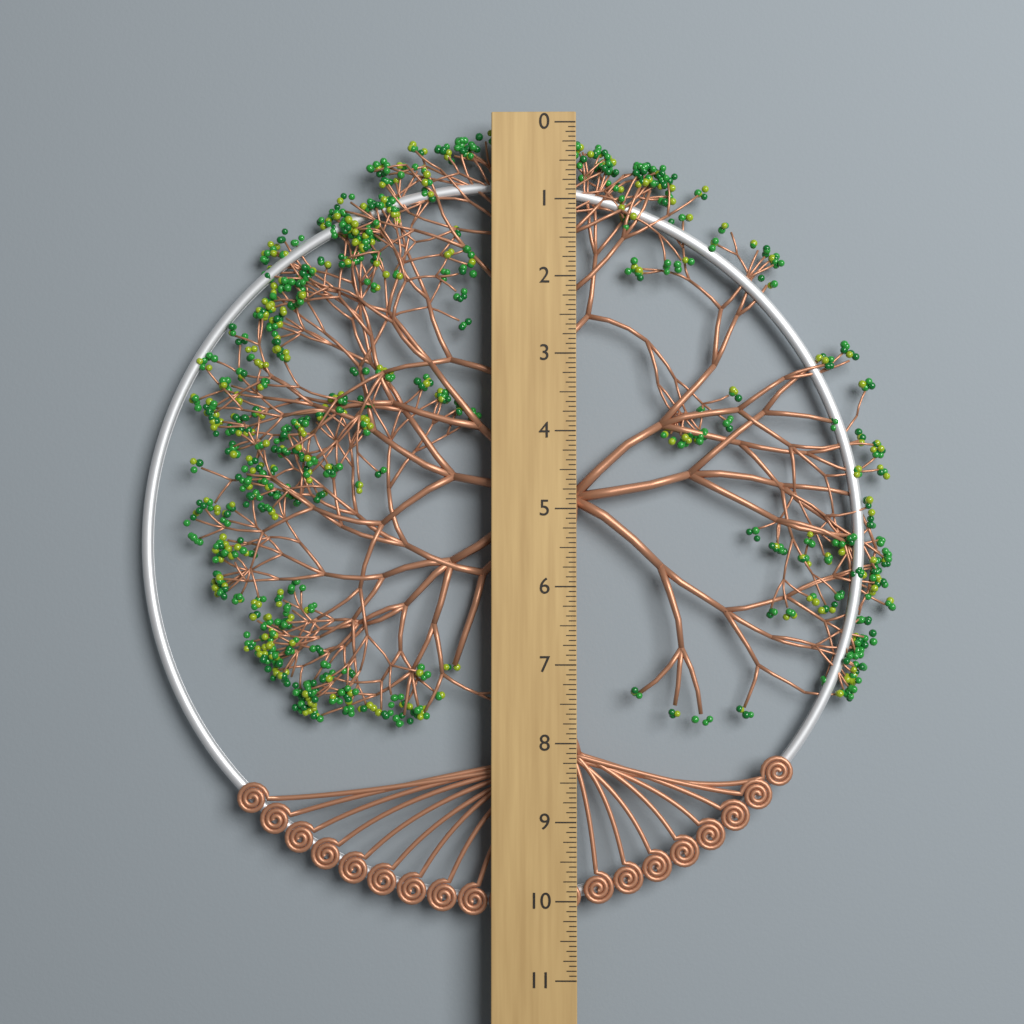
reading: 10.2500 (no unit)
